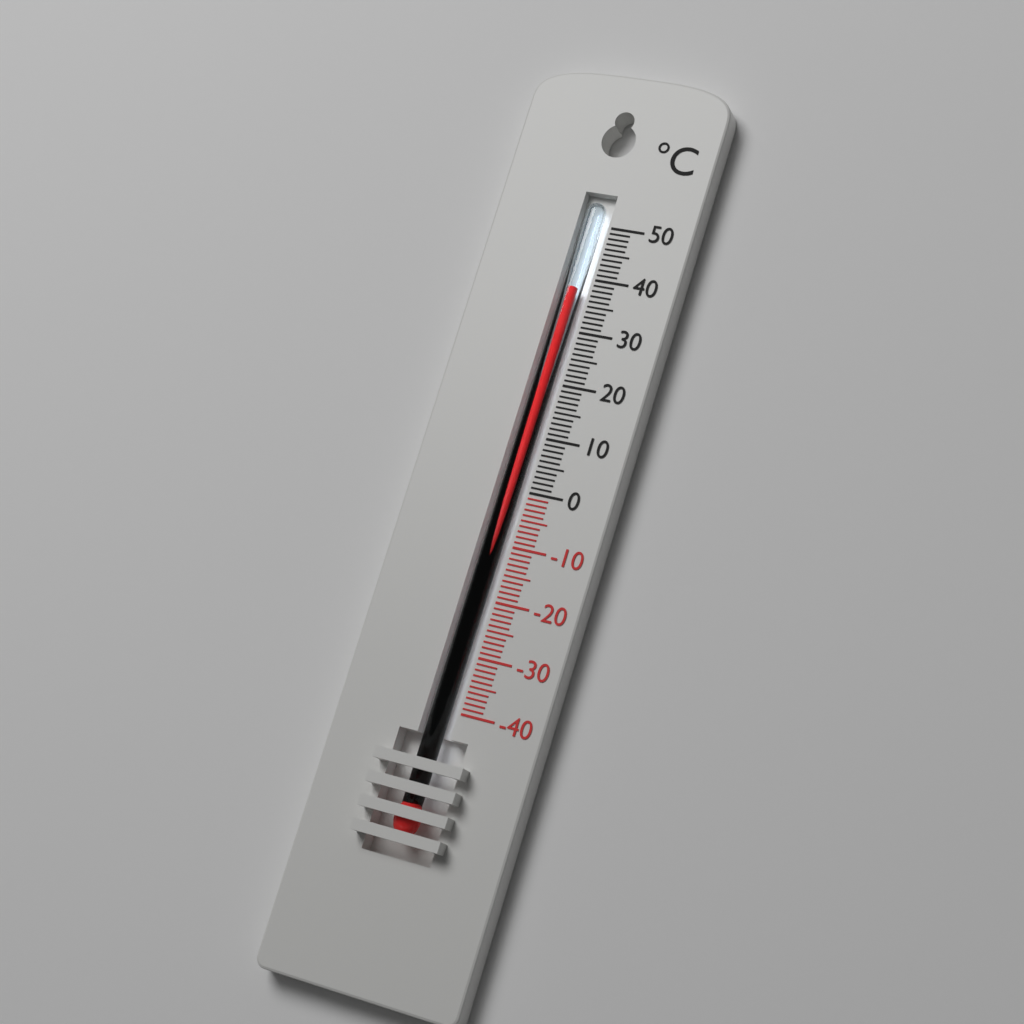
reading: 38 °C
